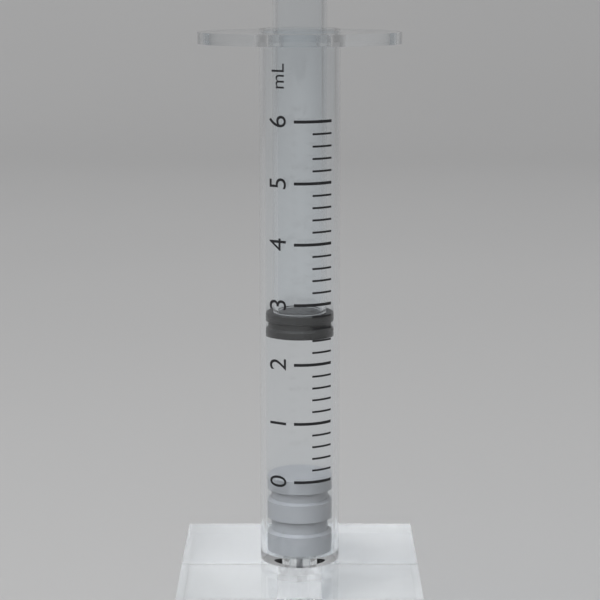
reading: 2.4 mL
